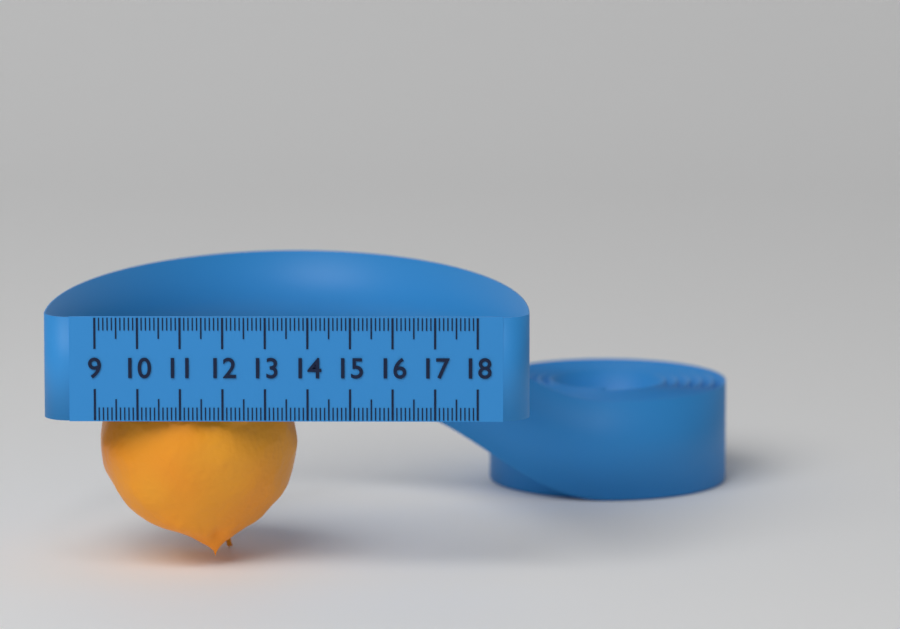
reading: 13.7 (no unit)
